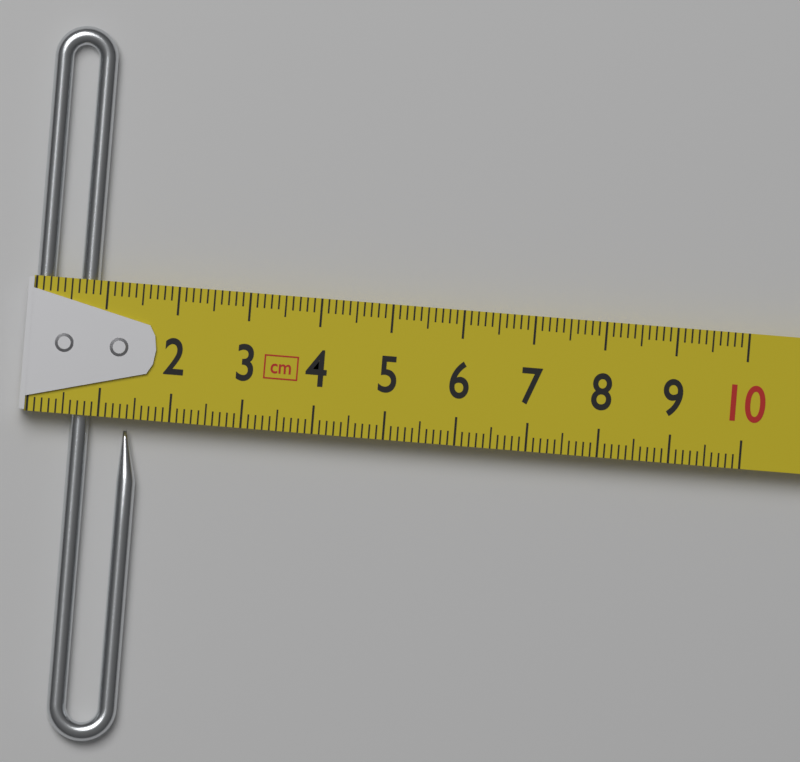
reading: 1.6 cm
